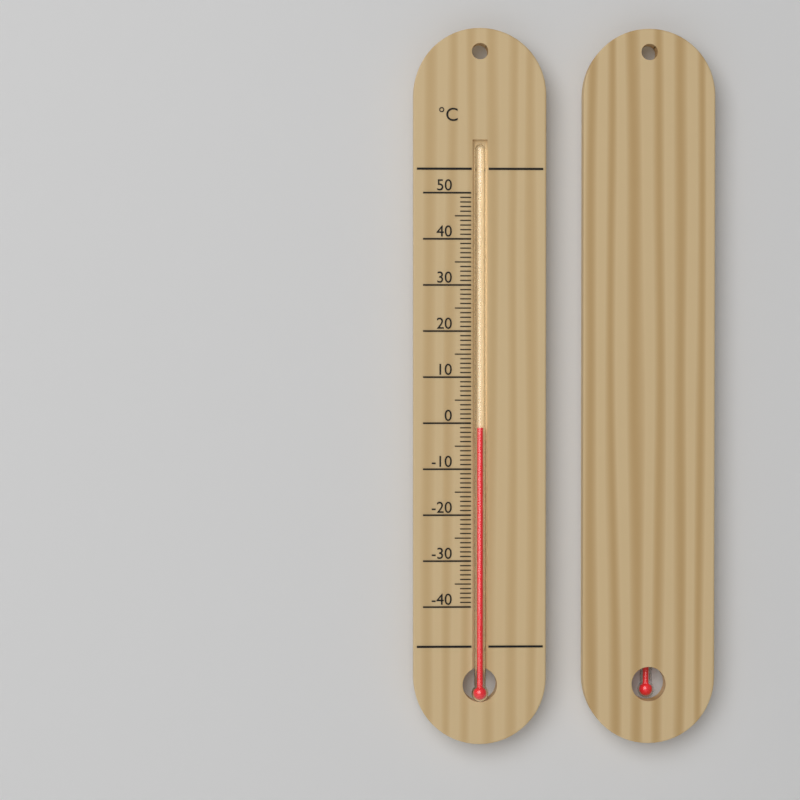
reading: -1 °C
